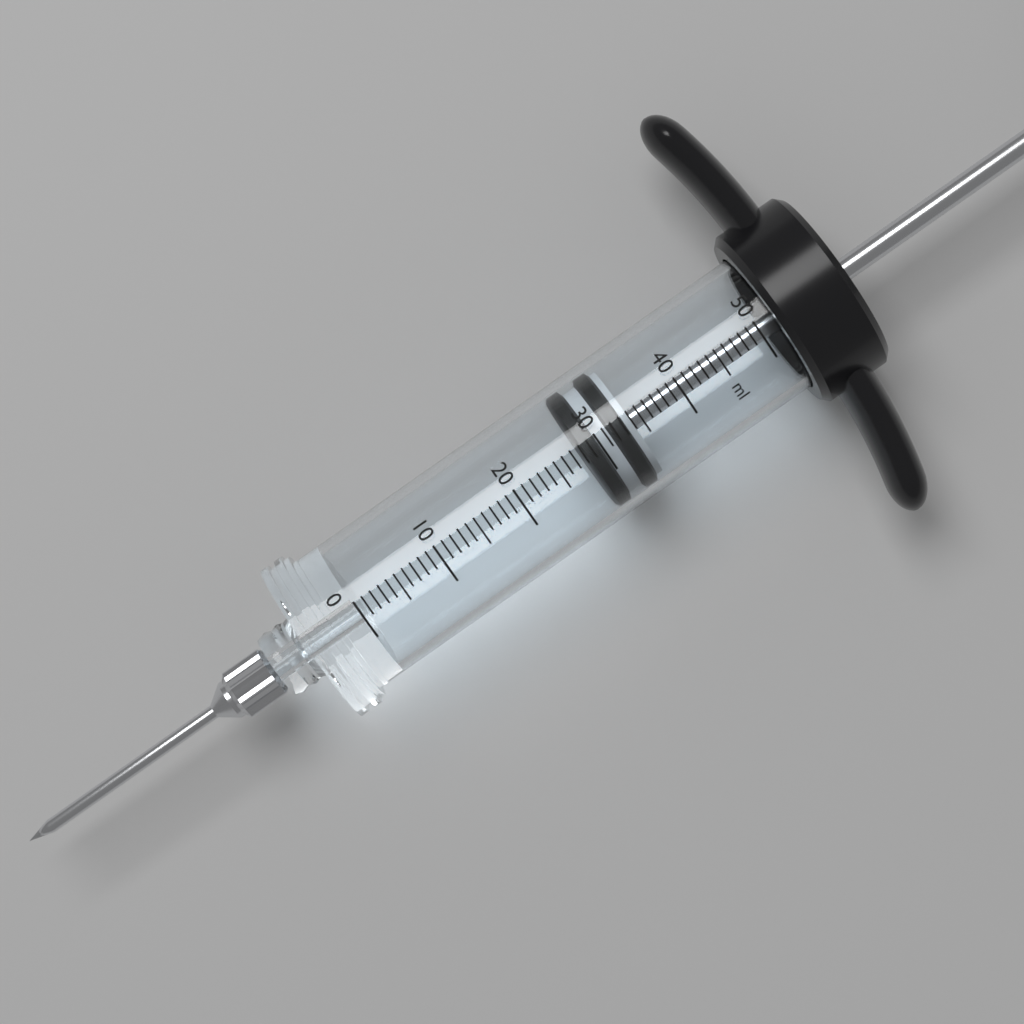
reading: 28 ml
